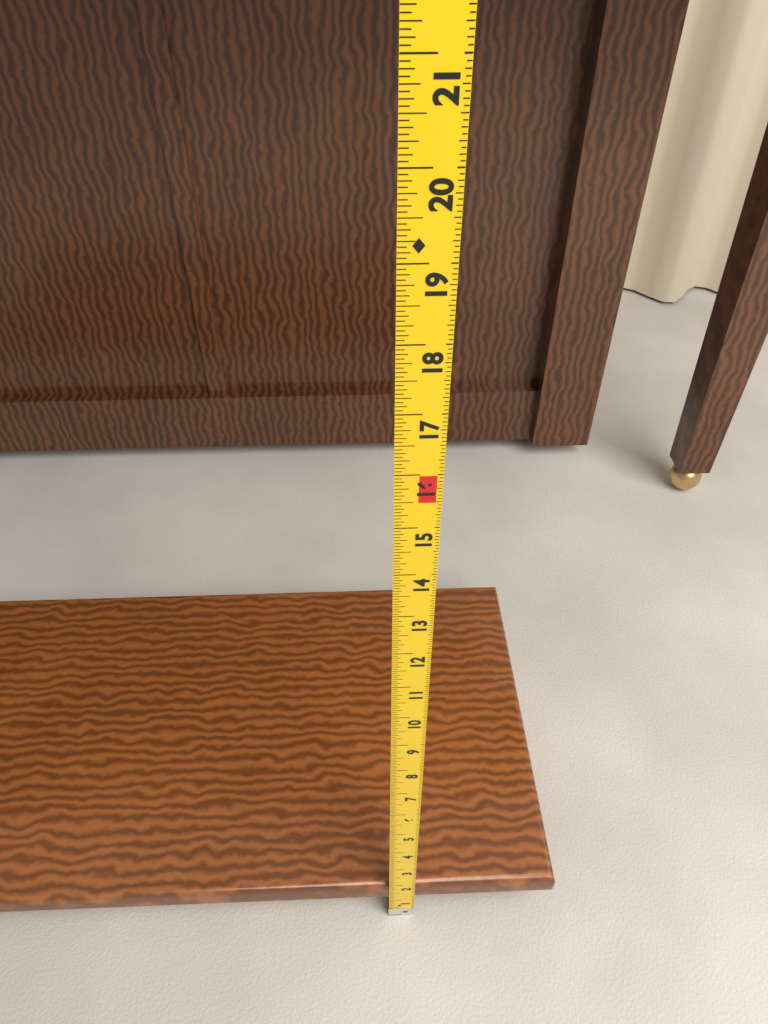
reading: 1.8750 in
